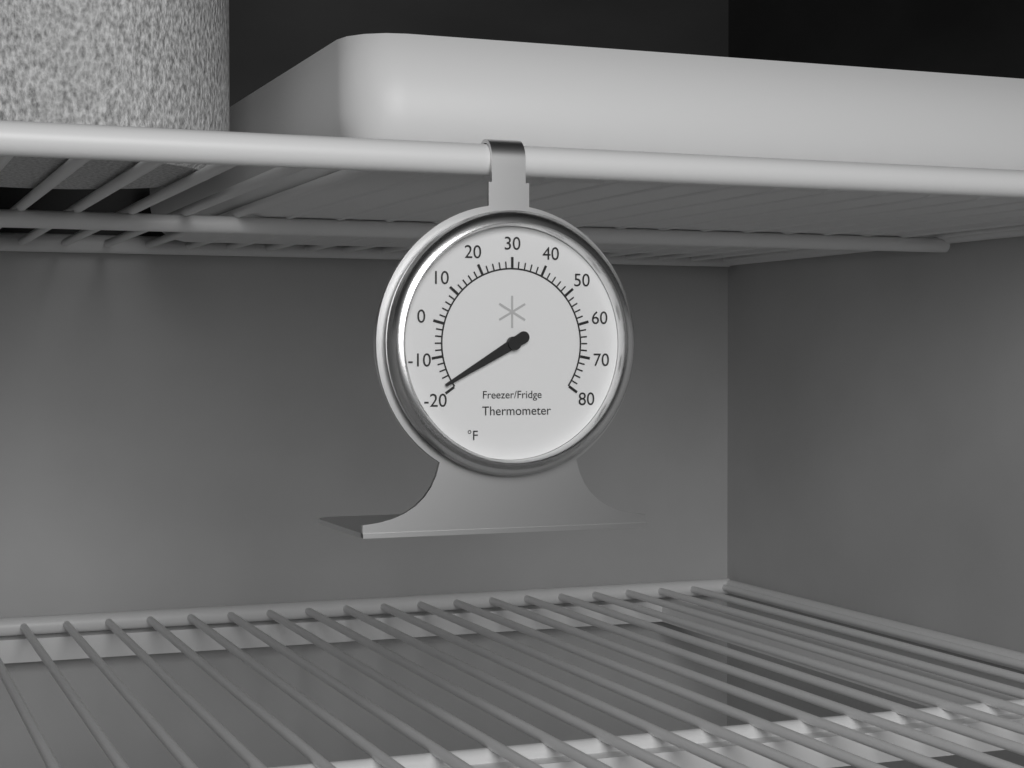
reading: -18 °F
